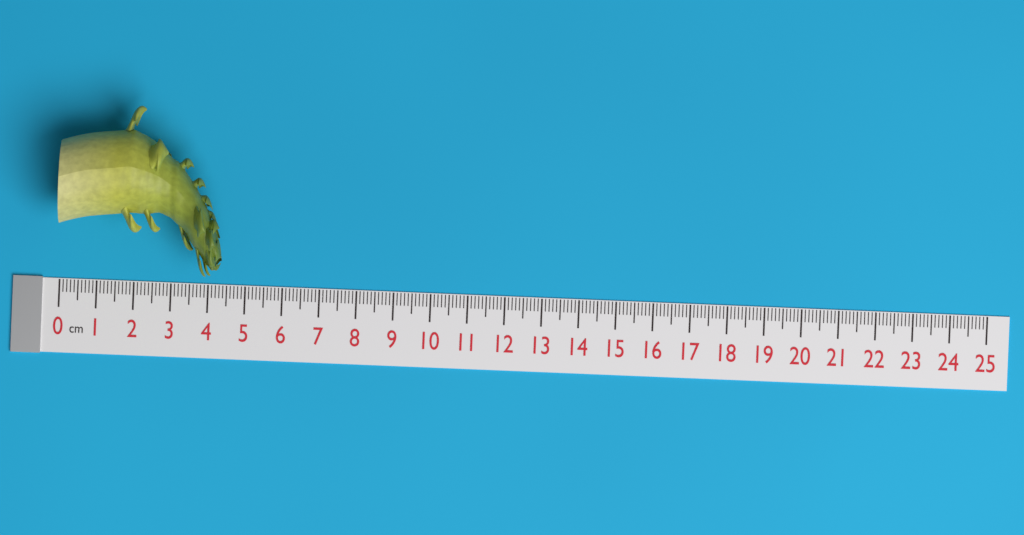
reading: 4.4 cm
